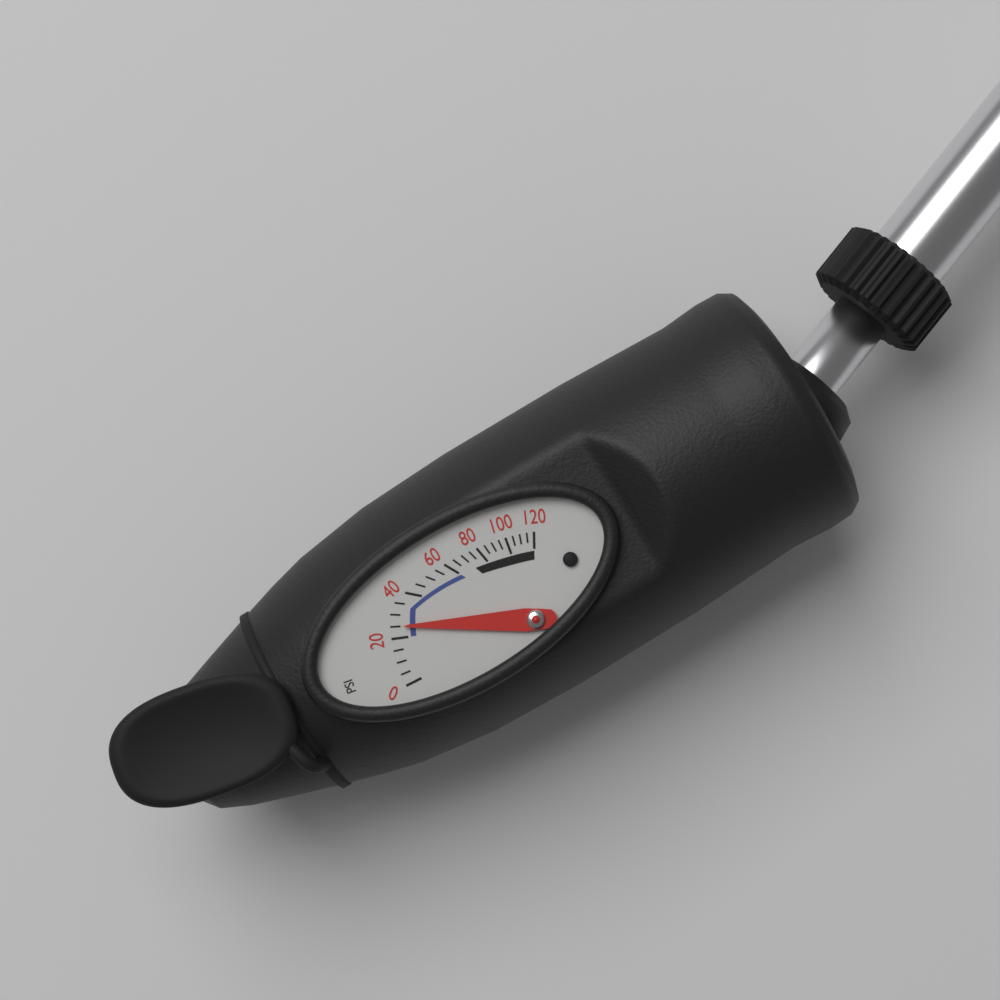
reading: 25 psi
